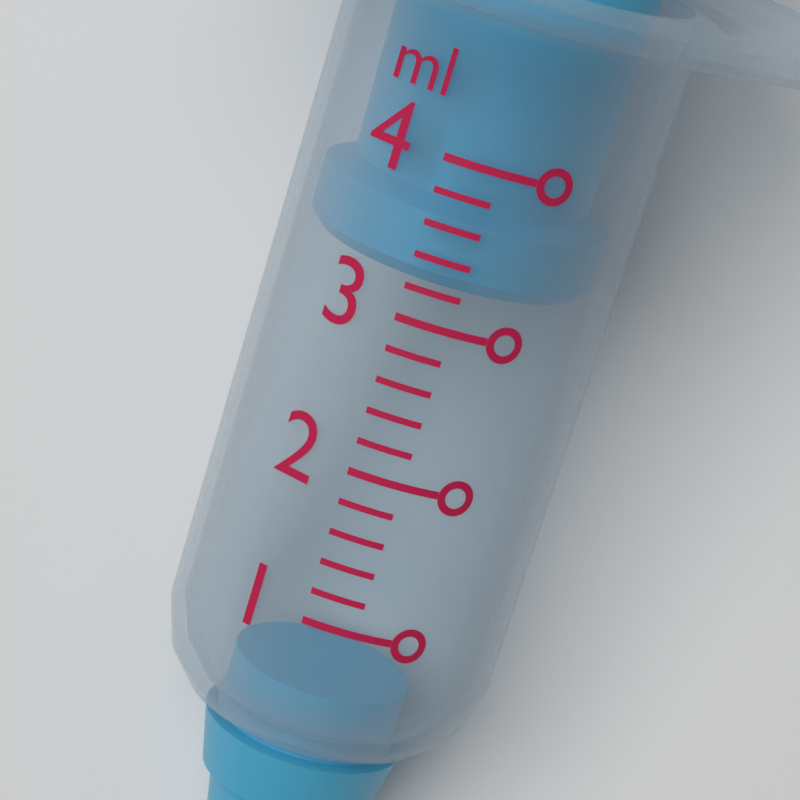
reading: 3.2 ml
